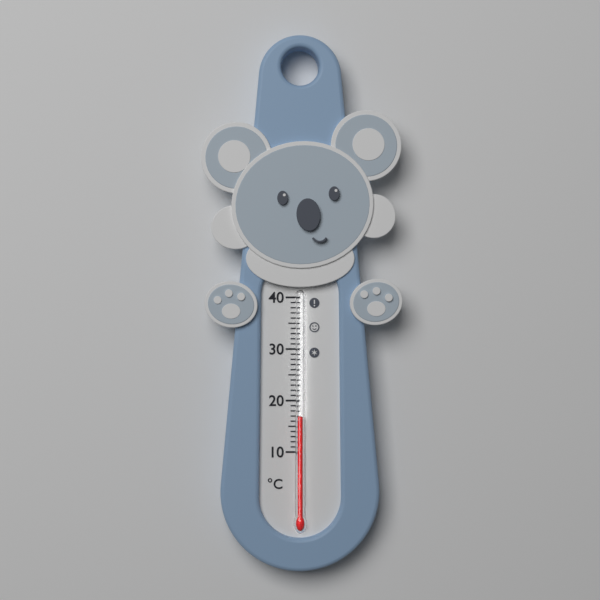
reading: 17 °C
